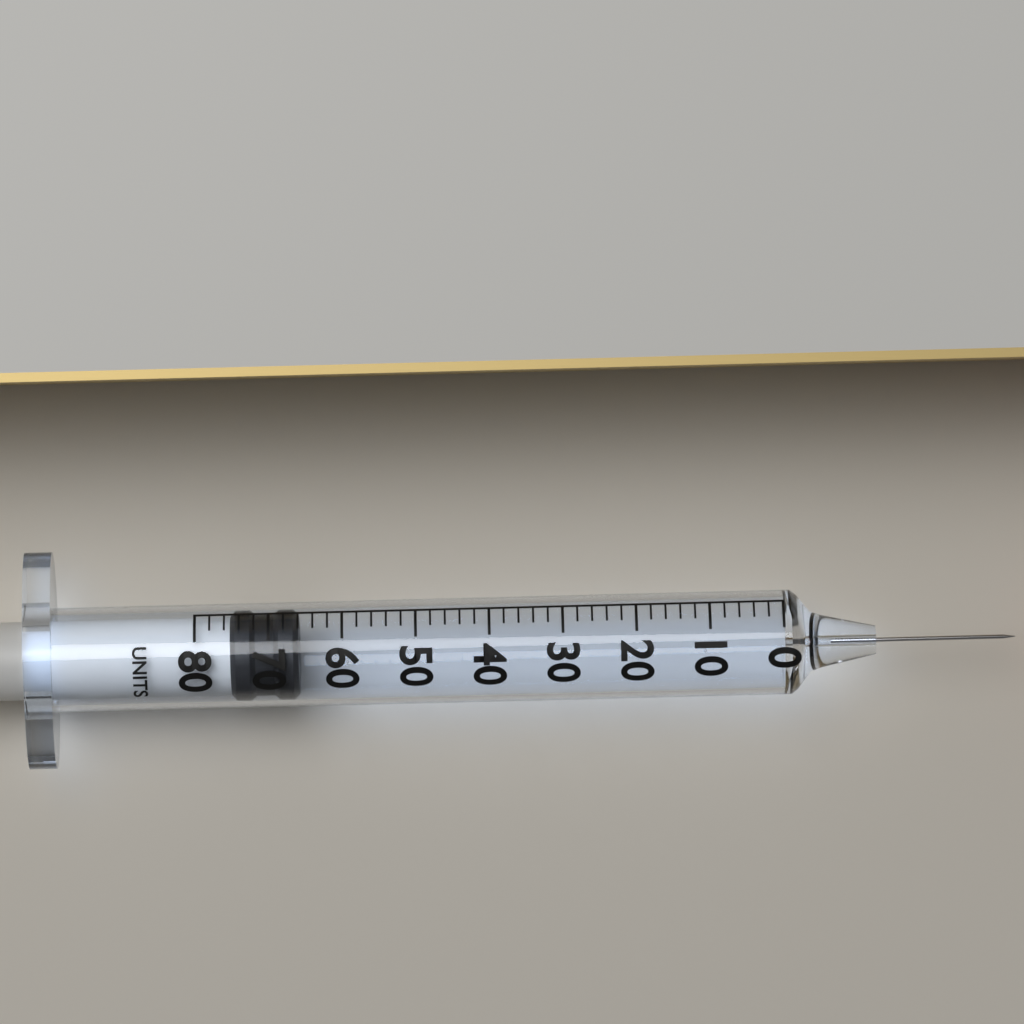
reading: 66 units
